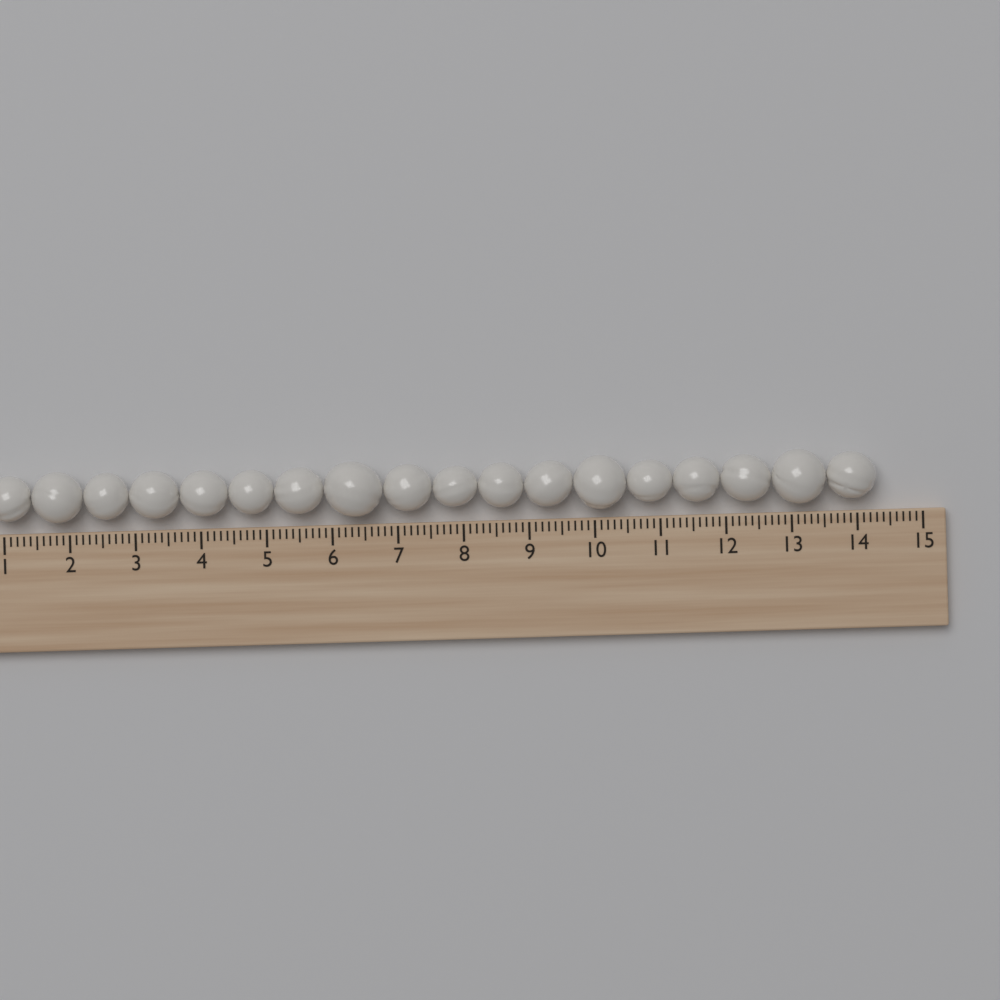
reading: 14.3 cm
